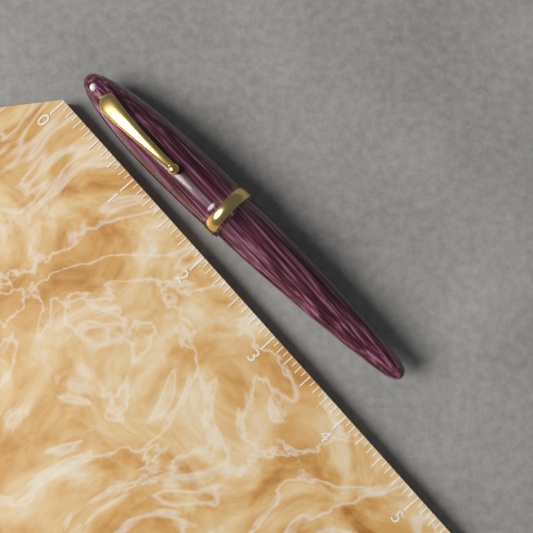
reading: 4.0625 (no unit)
